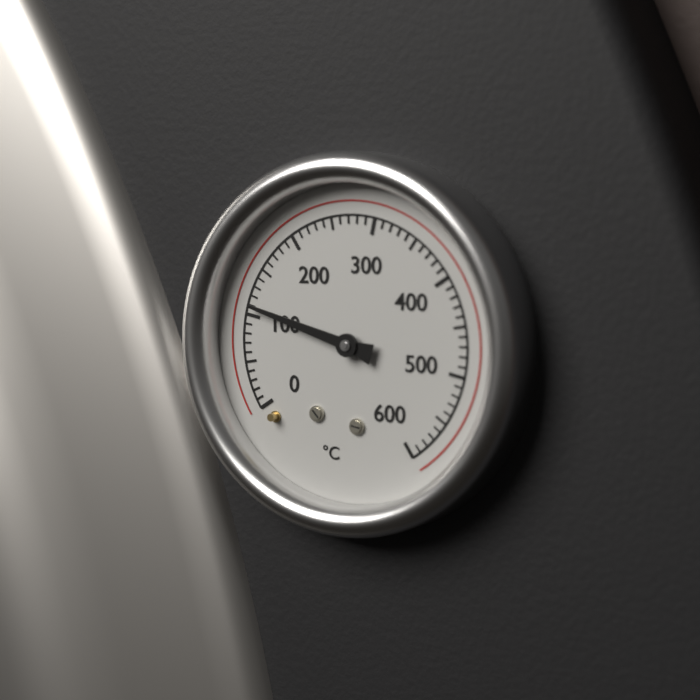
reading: 110 °C
